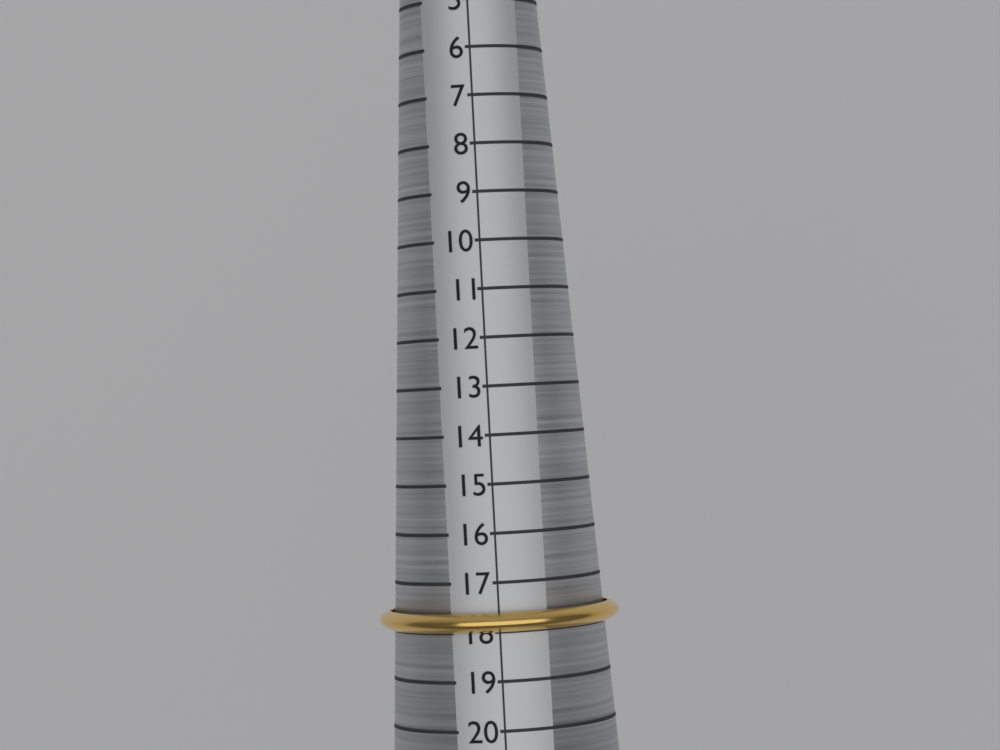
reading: 18 (no unit)
